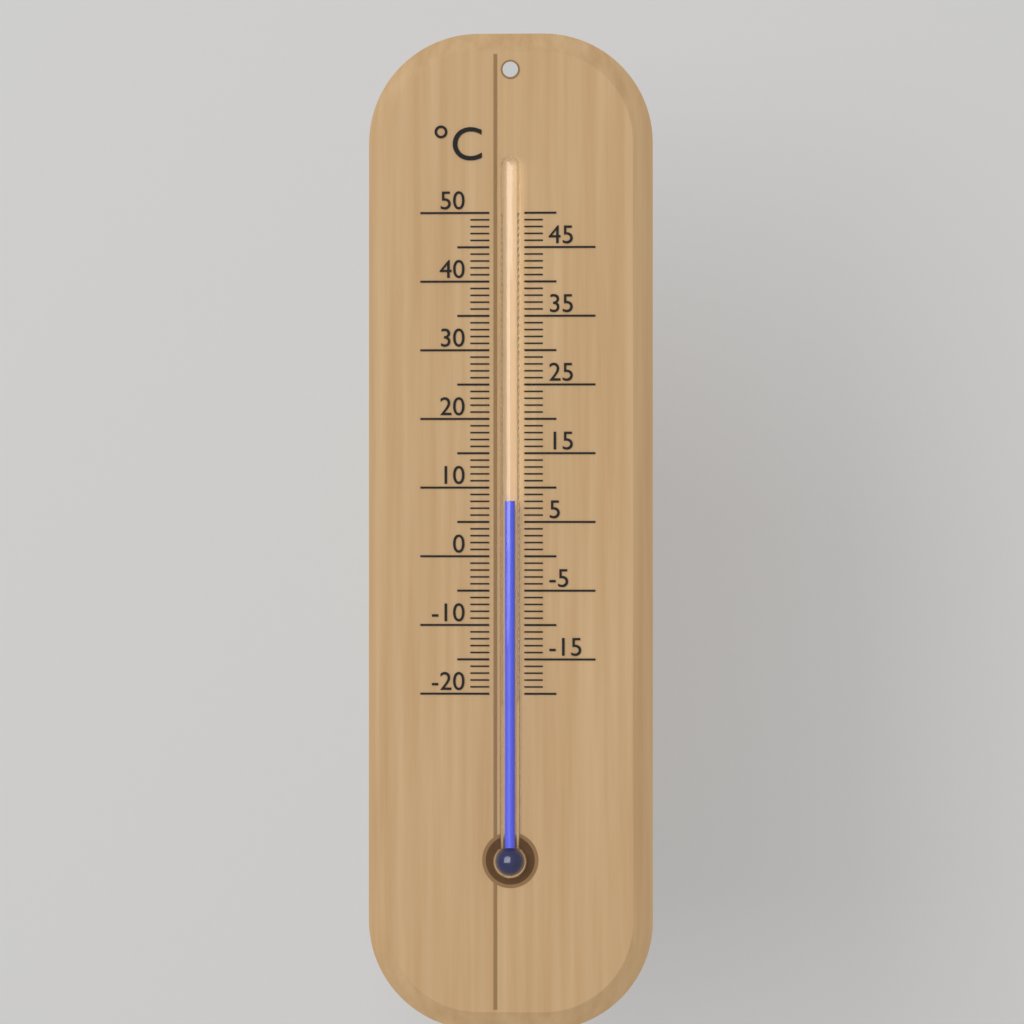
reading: 8 °C
